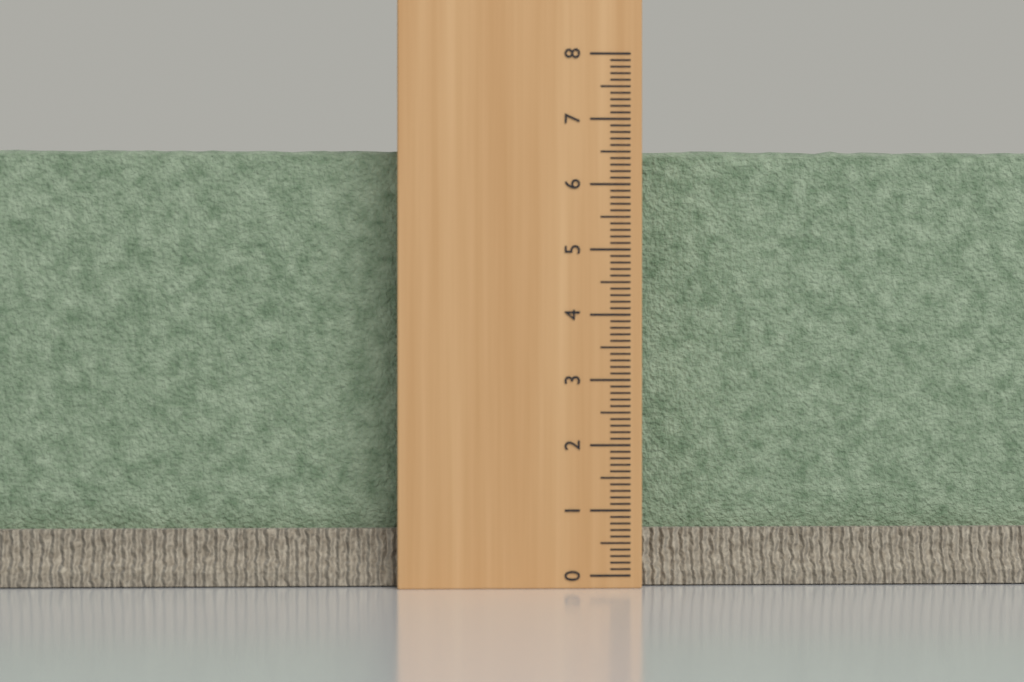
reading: 6.6 (no unit)
